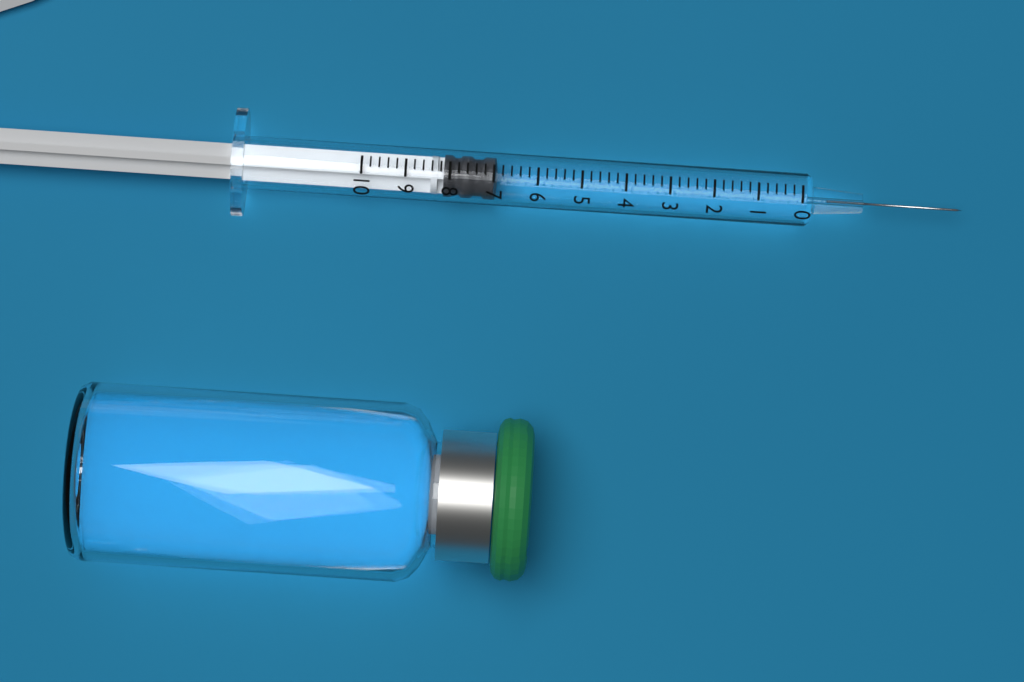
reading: 7.0 (no unit)
